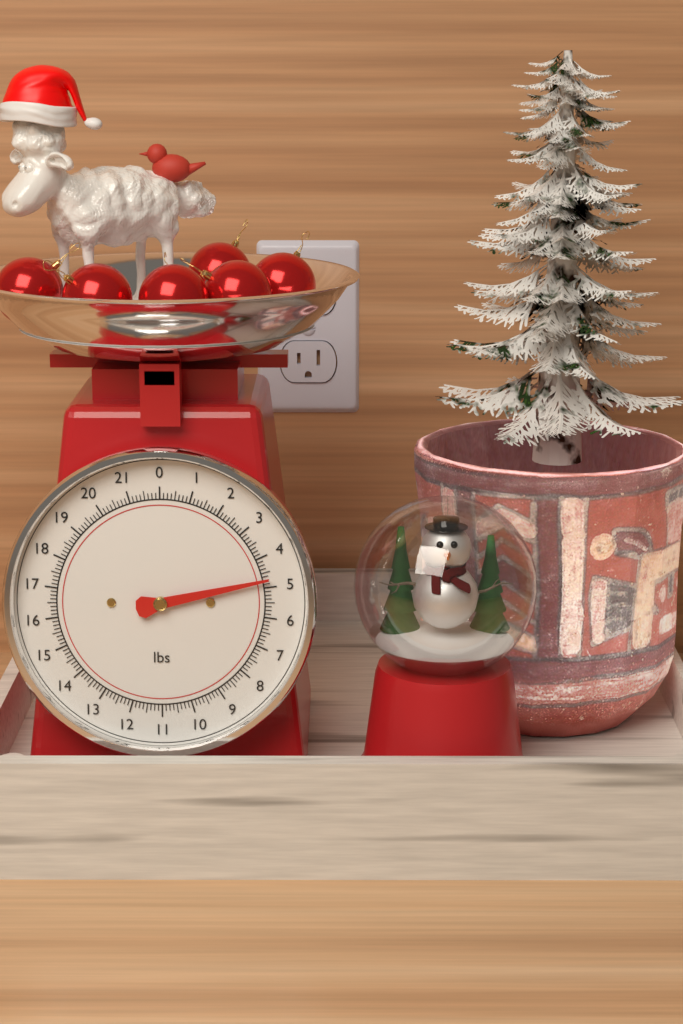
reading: 4.750 lbs
